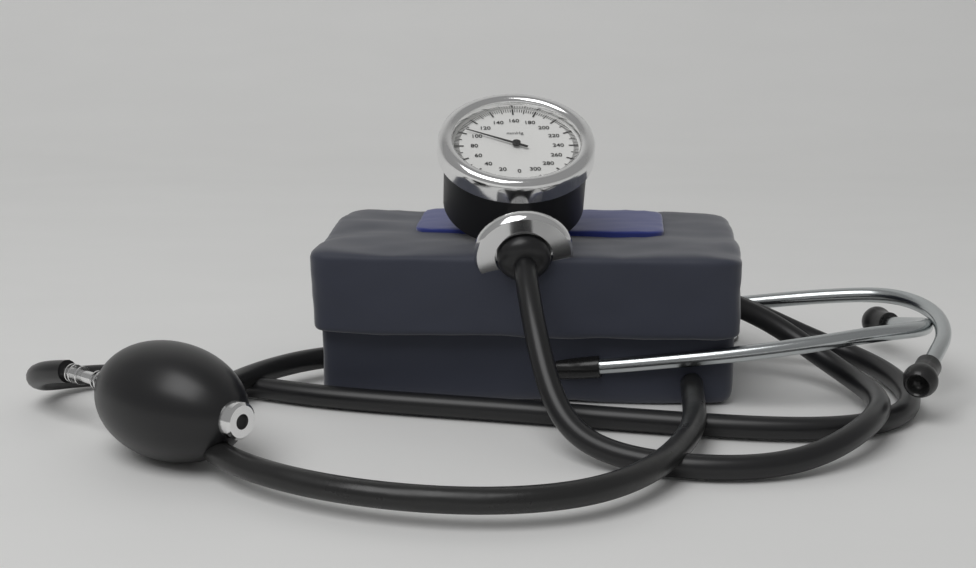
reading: 104 mmHg
